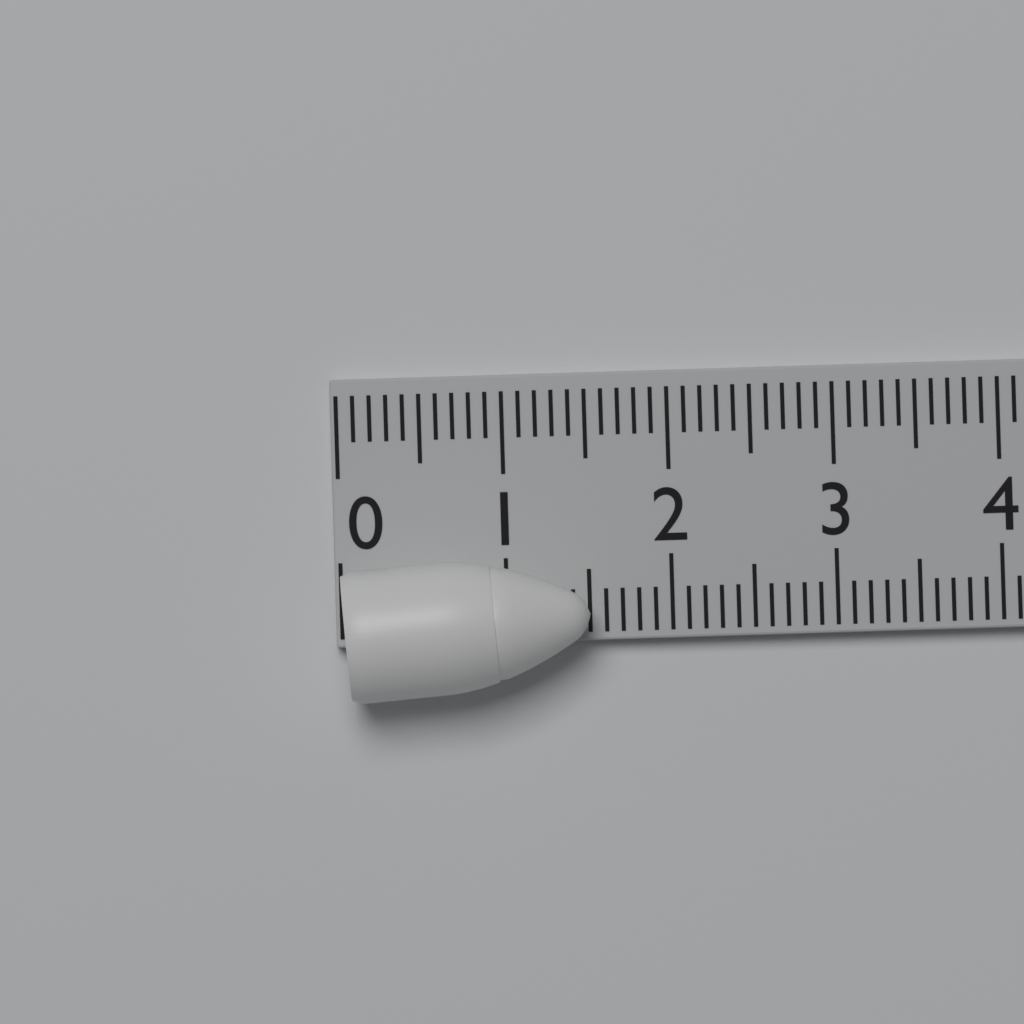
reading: 1.5 (no unit)
